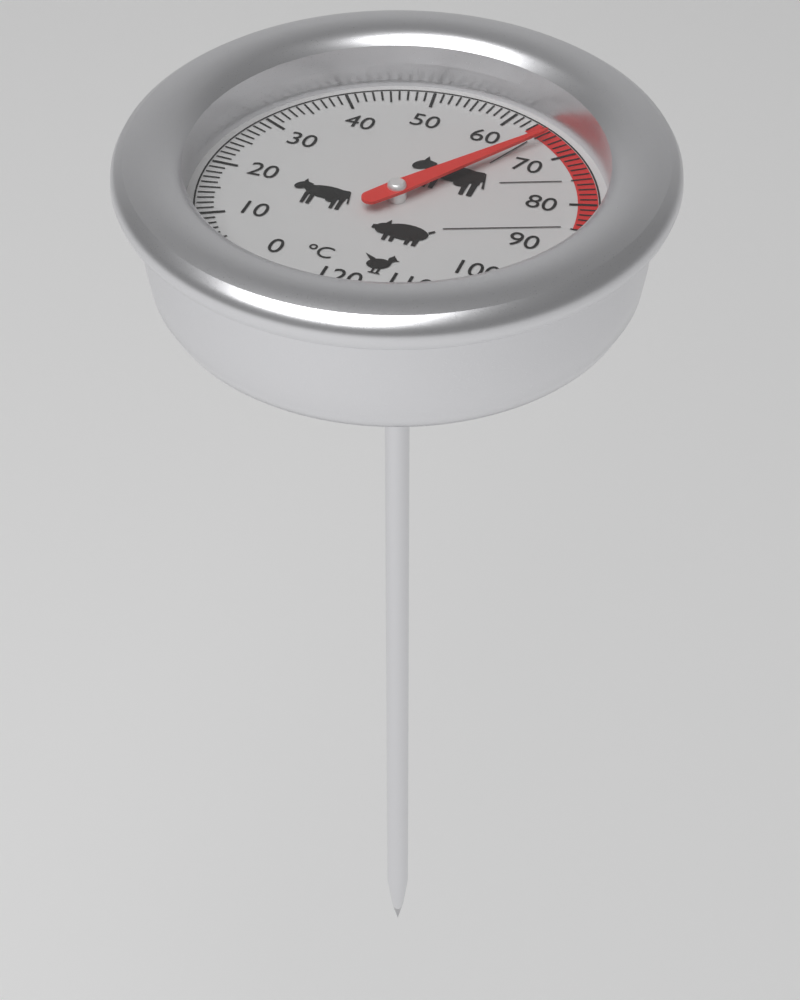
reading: 66 °C
